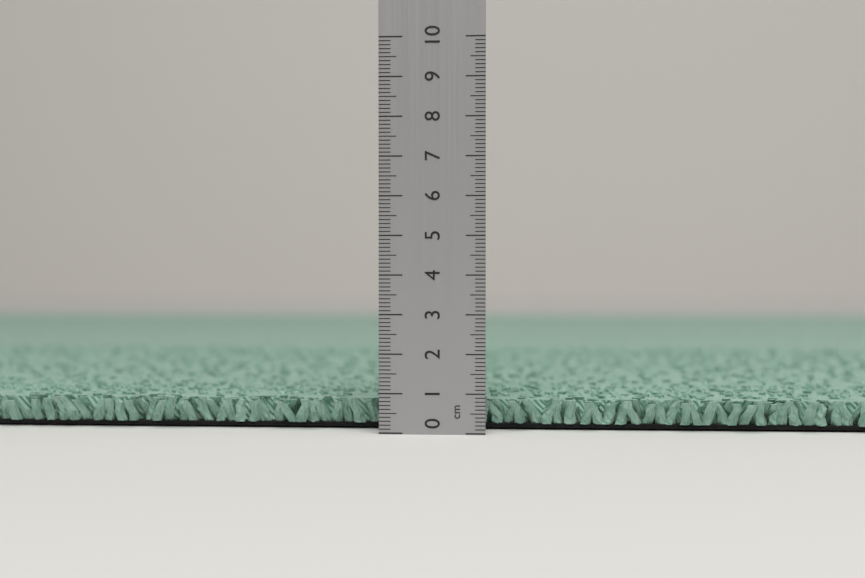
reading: 0.8 cm
